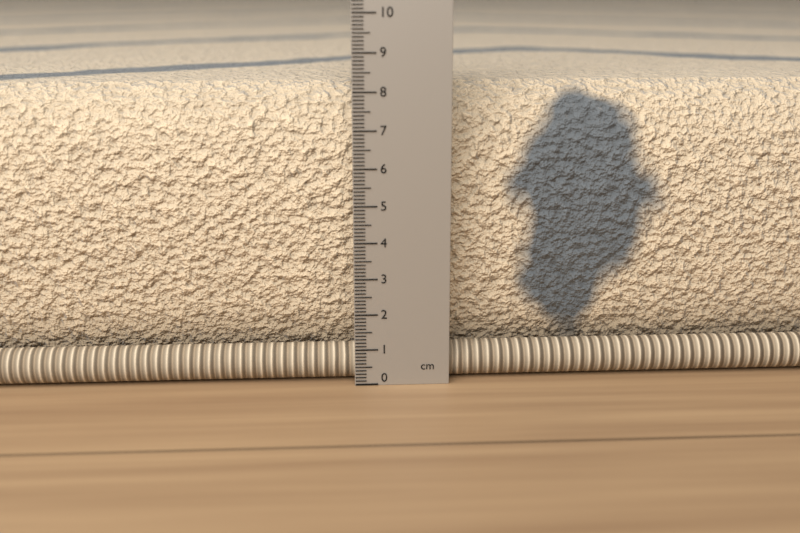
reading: 8.1 cm
